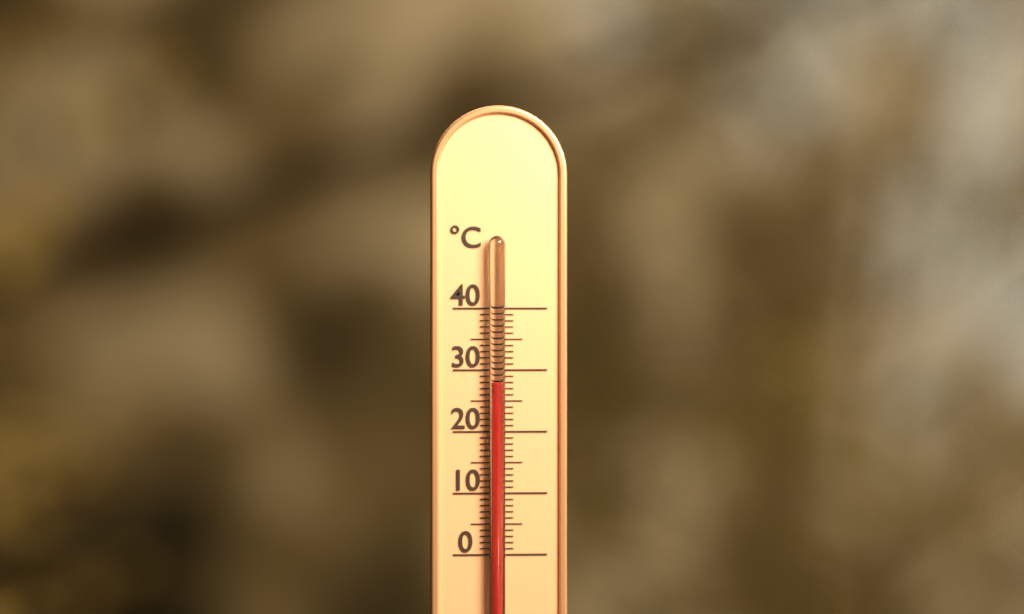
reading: 28 °C
